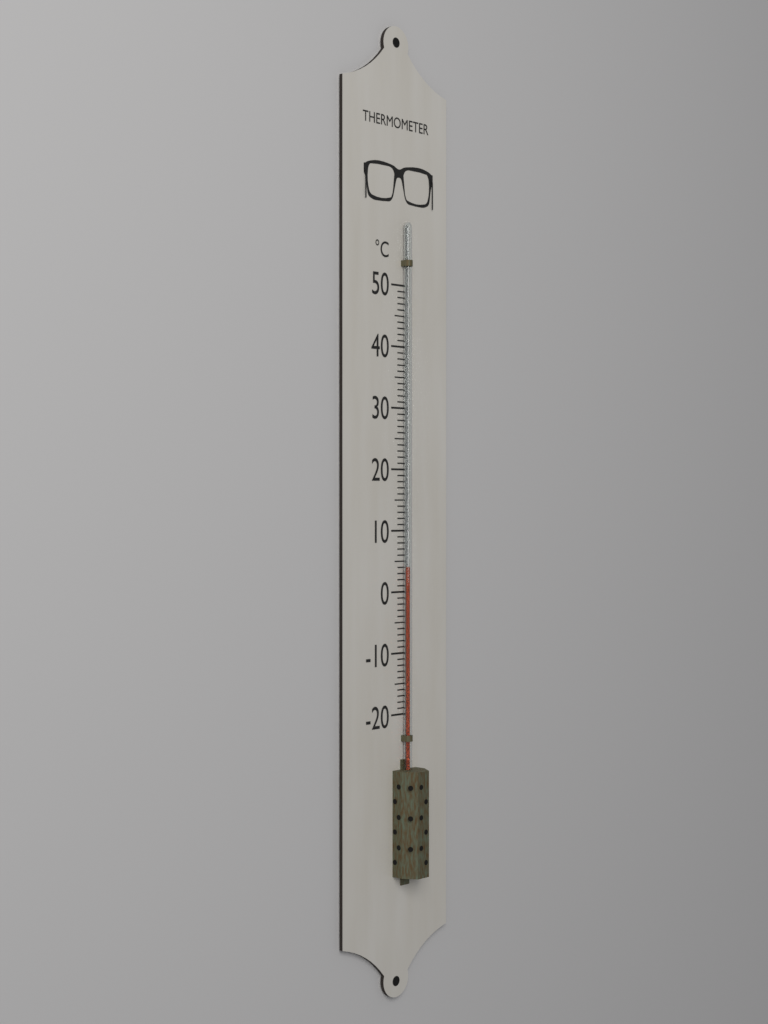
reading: 4 °C
